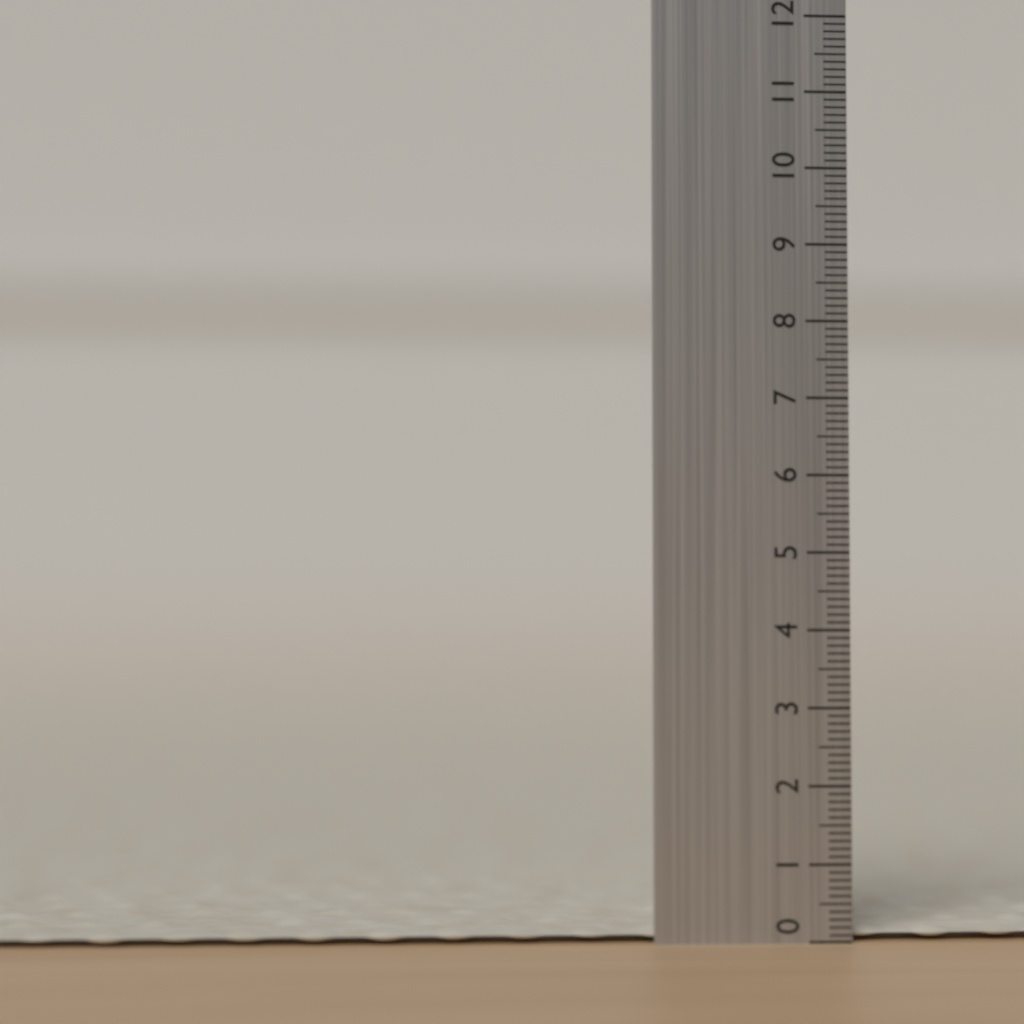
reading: 0.2 (no unit)
